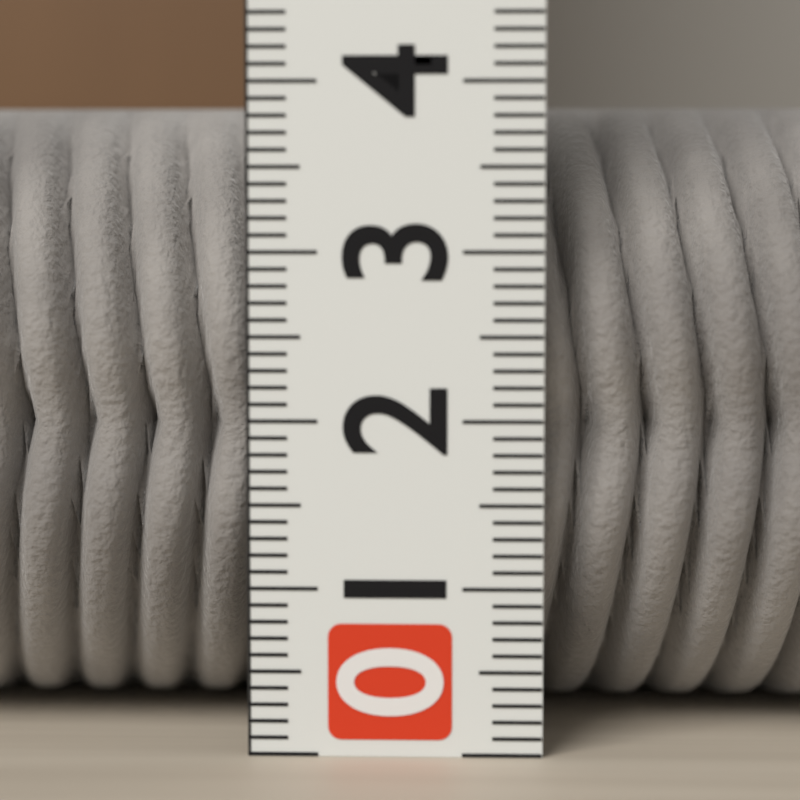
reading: 3.9 (no unit)
